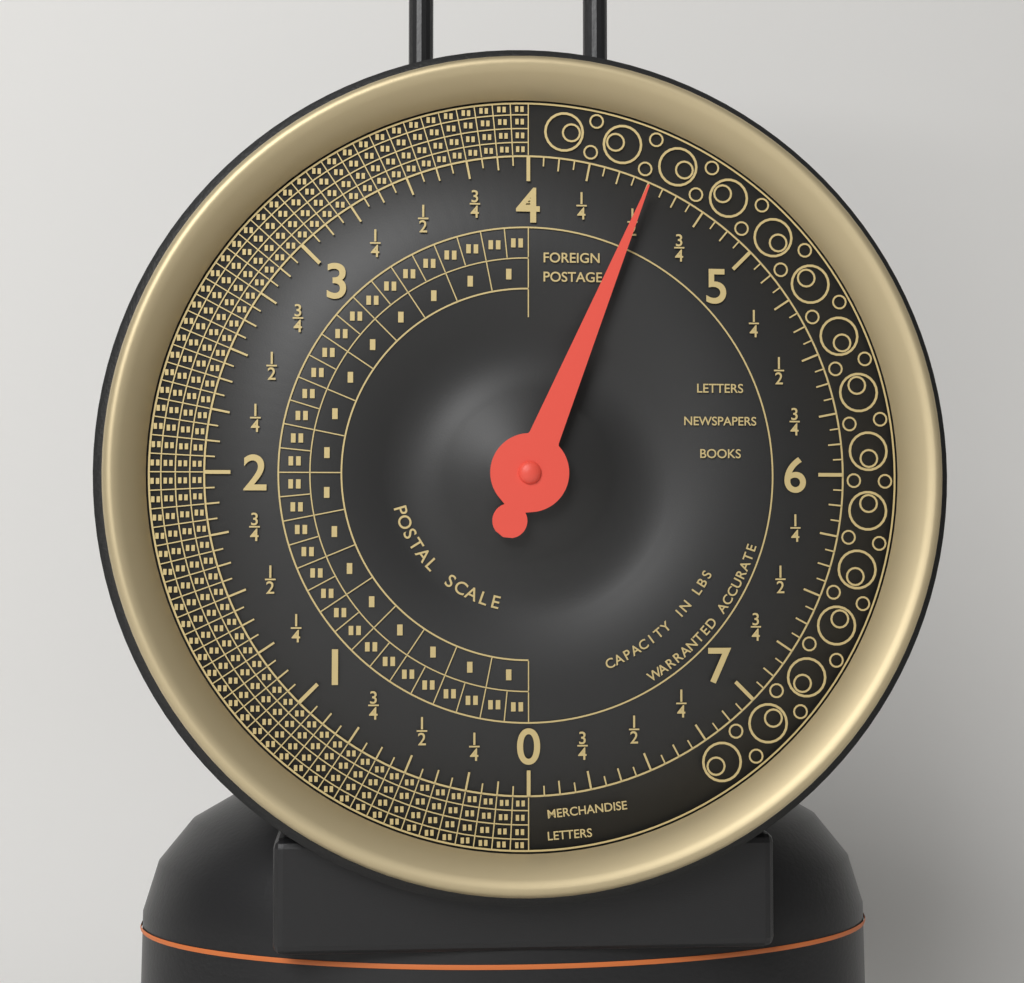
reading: 4.5000 lbs
